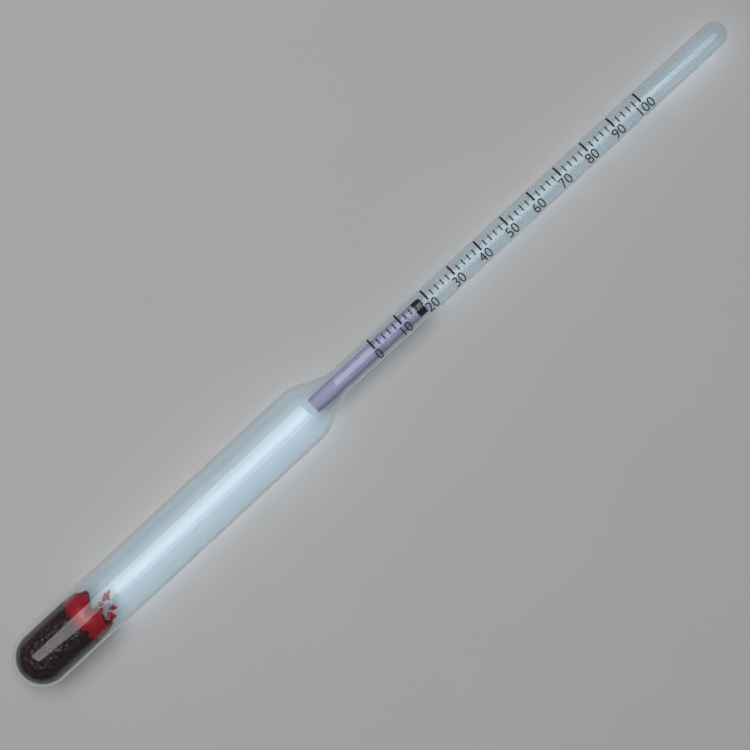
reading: 18 (no unit)
